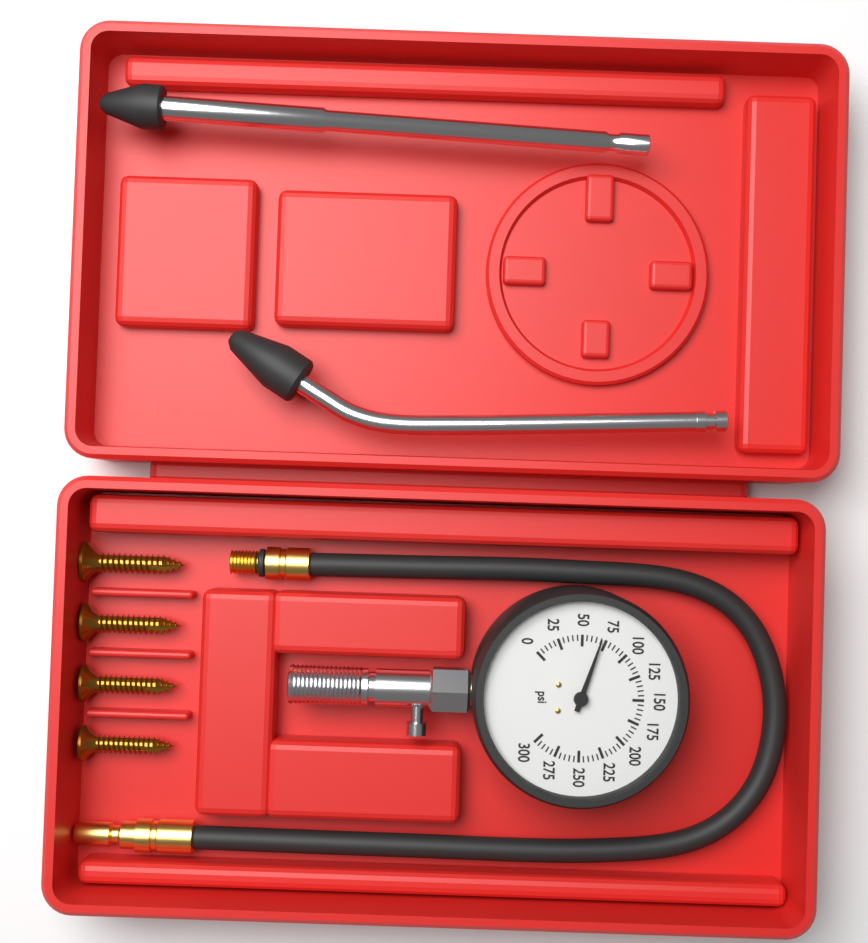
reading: 70 psi
